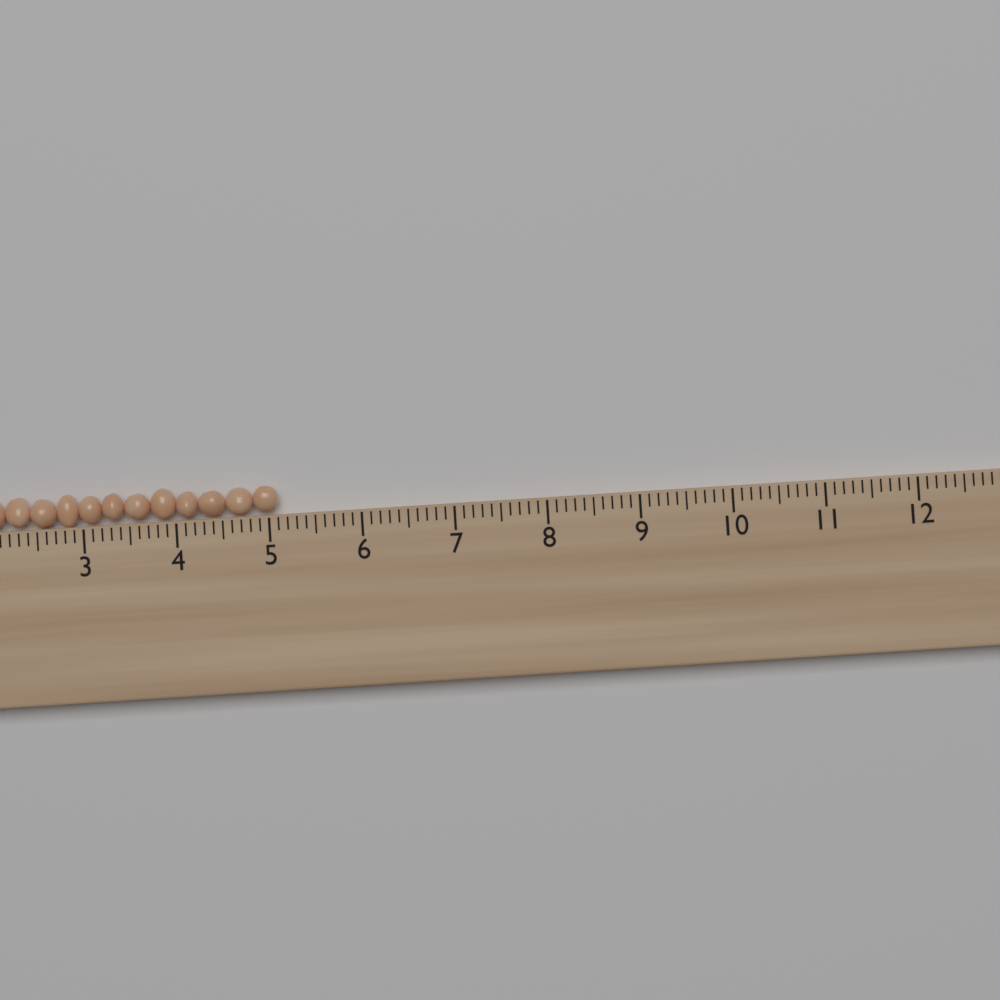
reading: 5.1 cm
